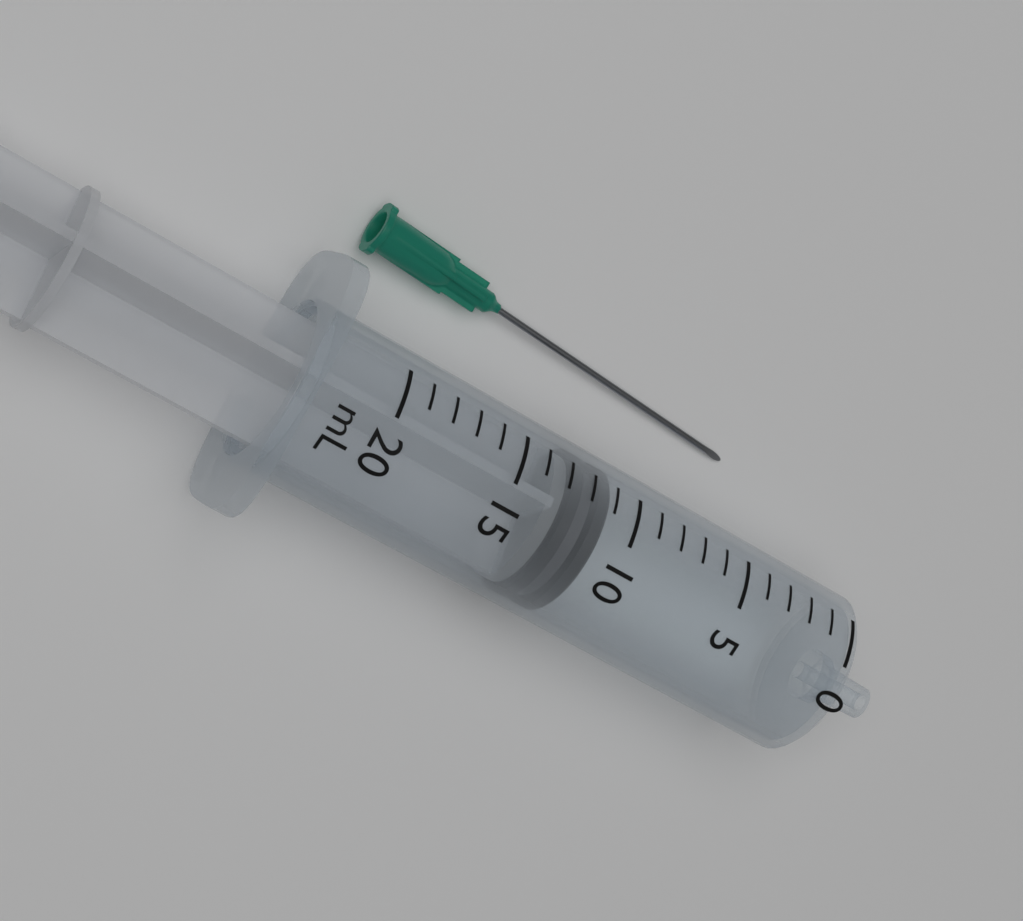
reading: 11 mL
